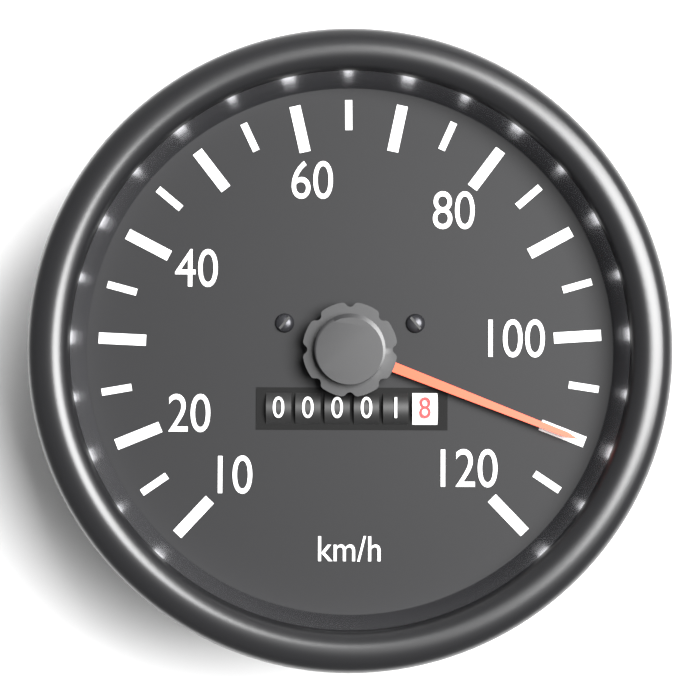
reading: 110 km/h
